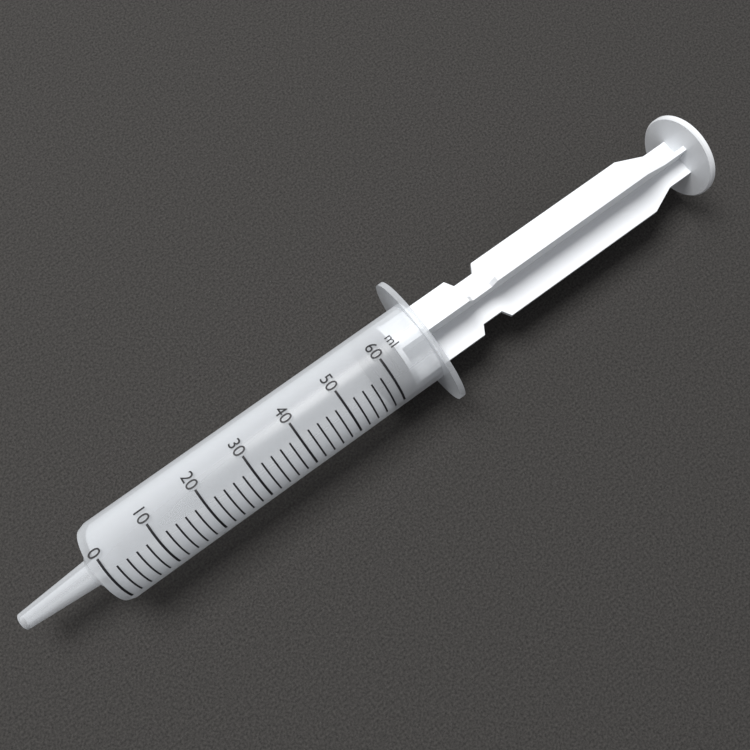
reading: 58 ml
